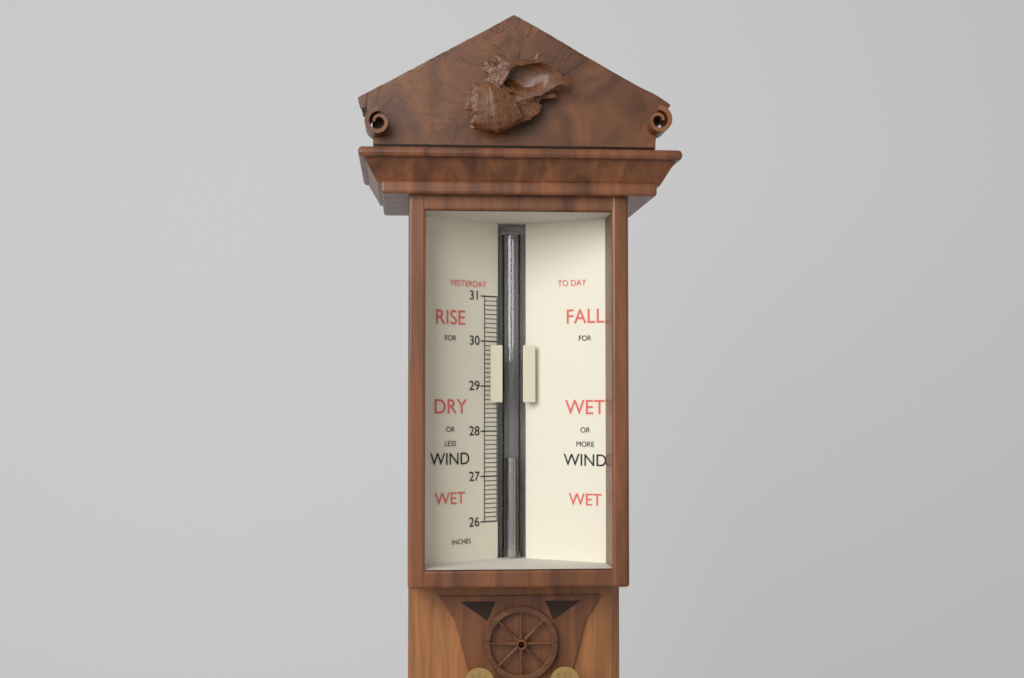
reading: 27.4 in
